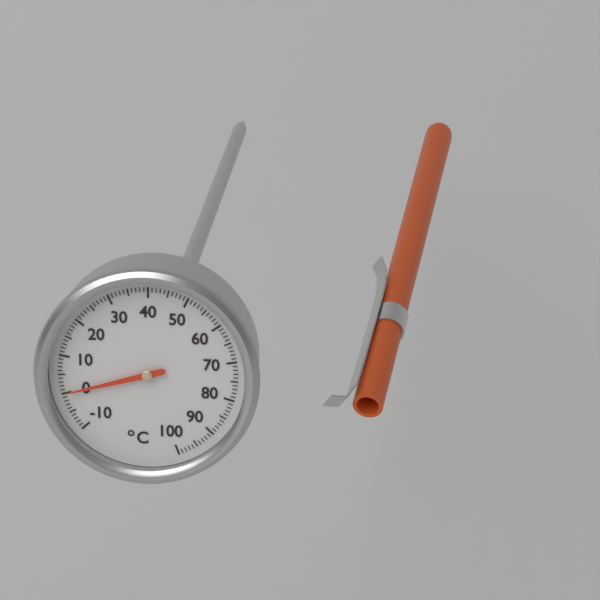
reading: 0 °C
